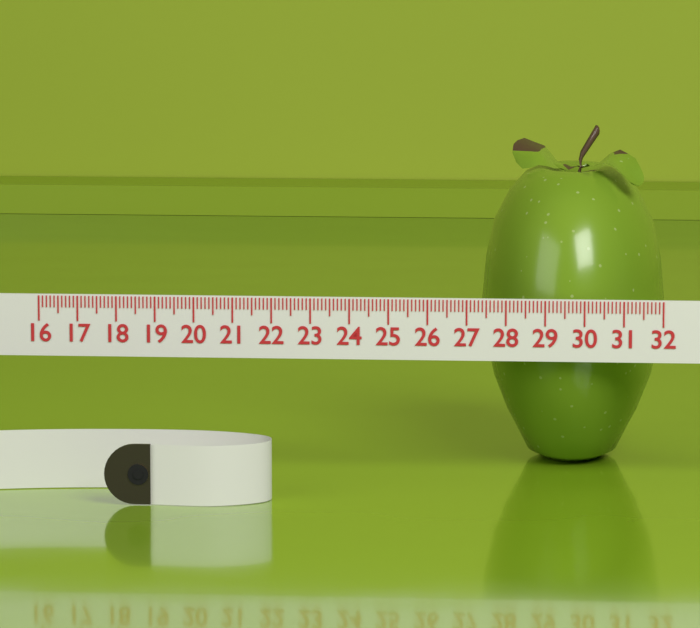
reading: 27.2 (no unit)
